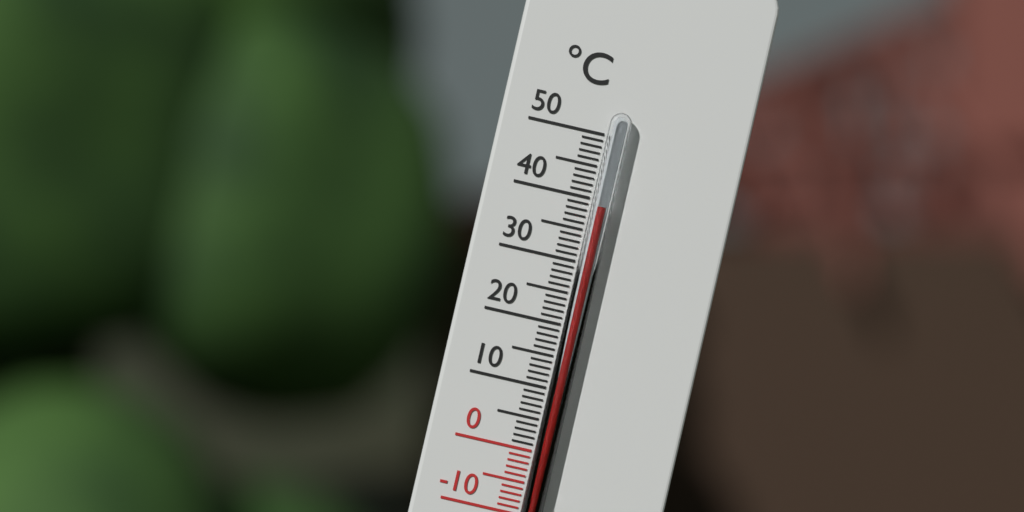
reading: 39 °C
